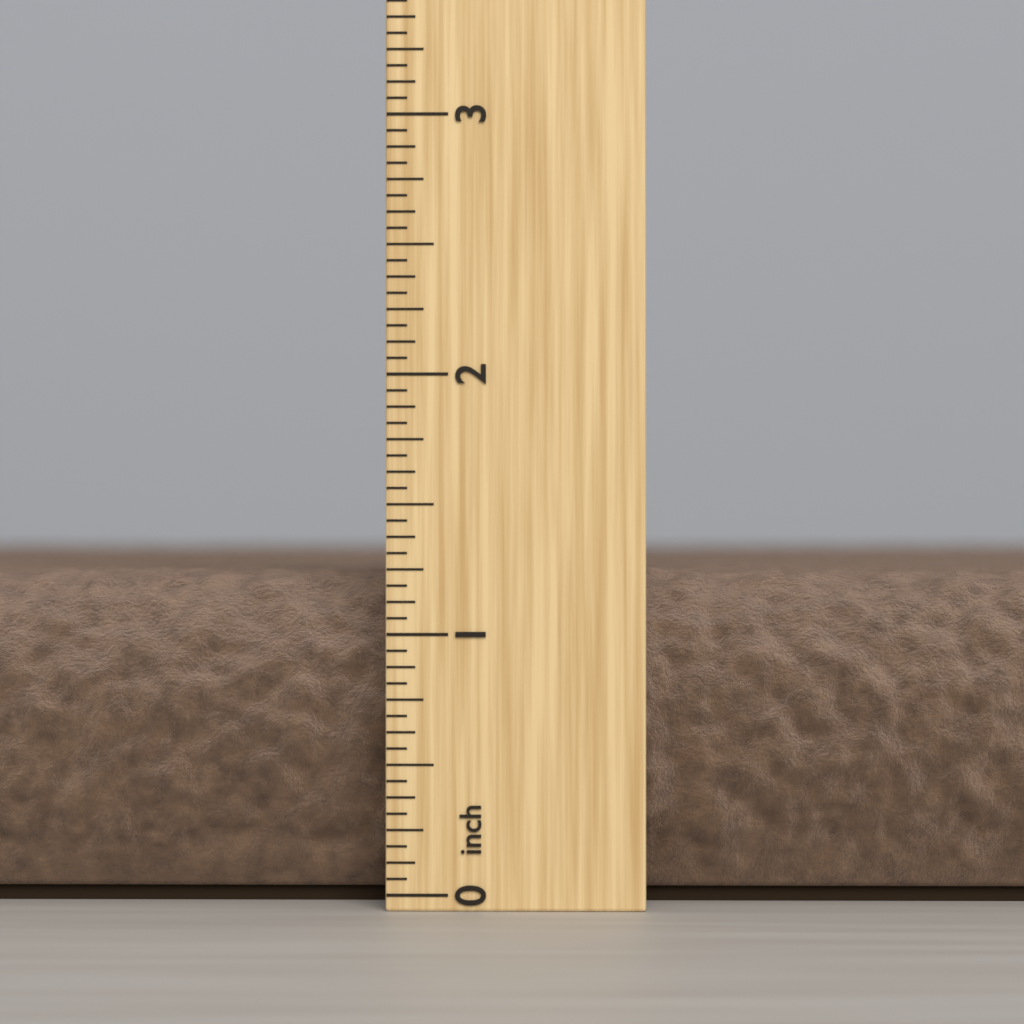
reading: 1.2500 inch
